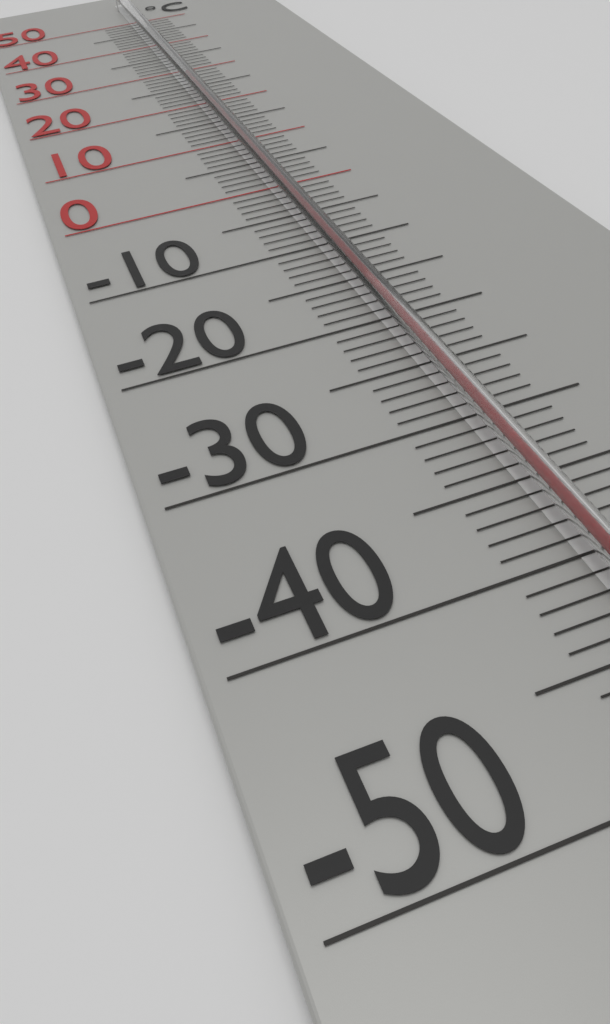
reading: 25 °C
